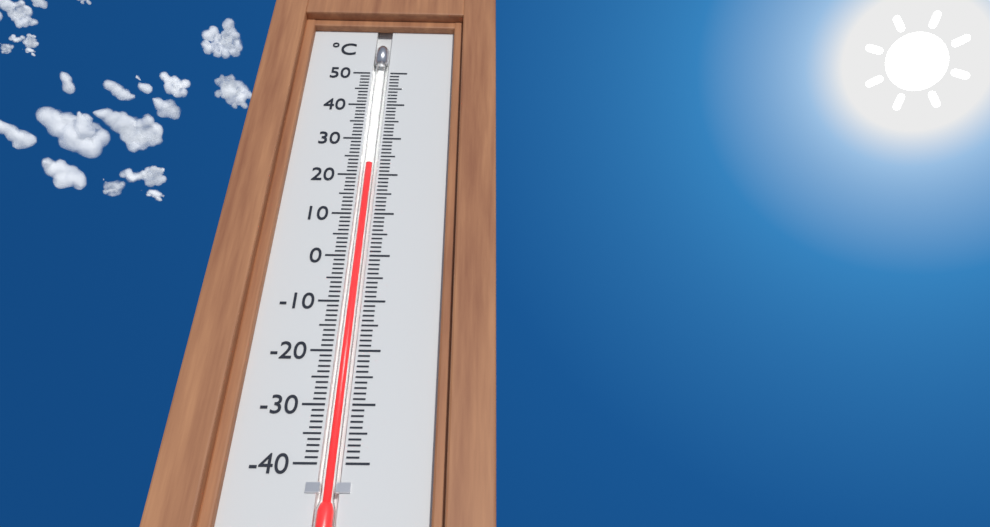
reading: 23 °C
